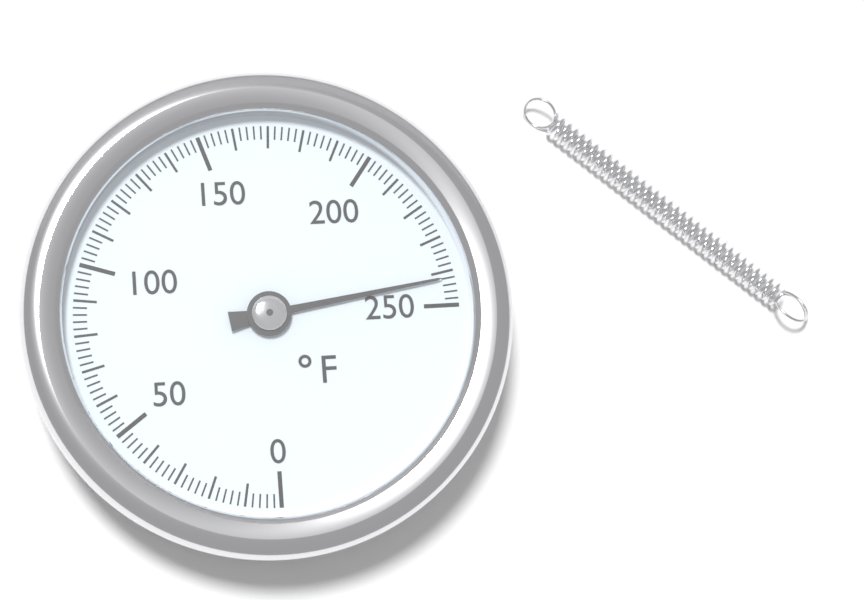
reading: 242 °F
